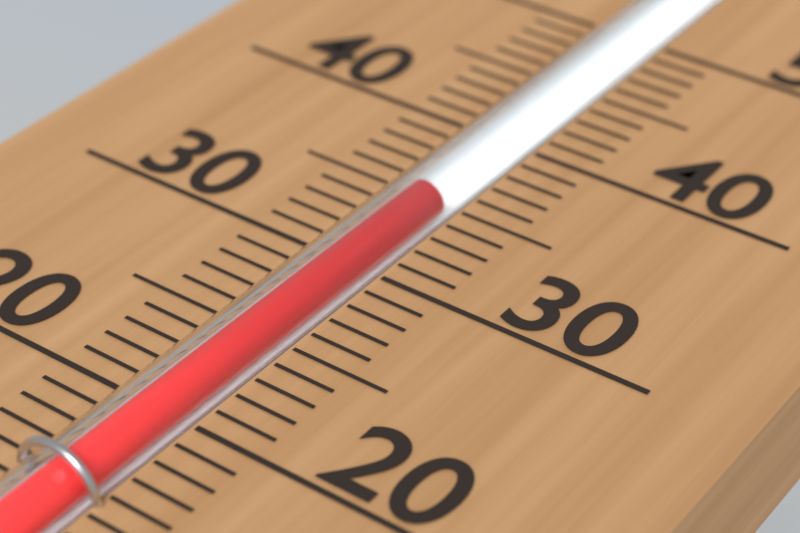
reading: 35 (no unit)
